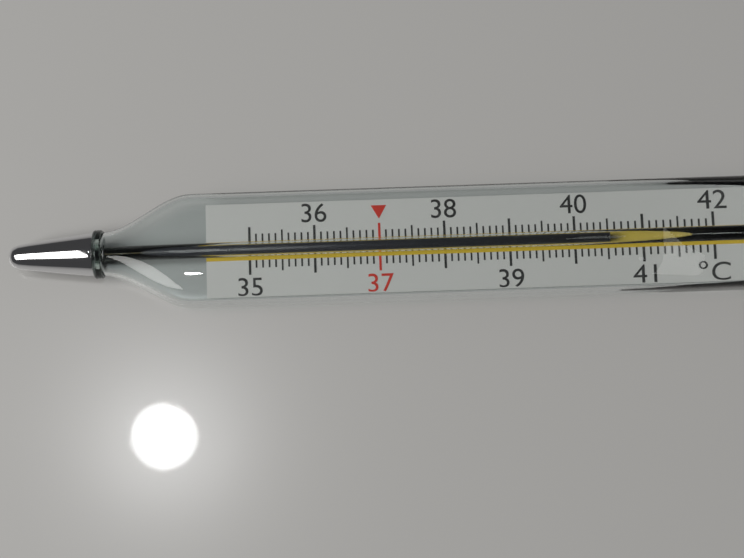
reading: 40.5 °C
